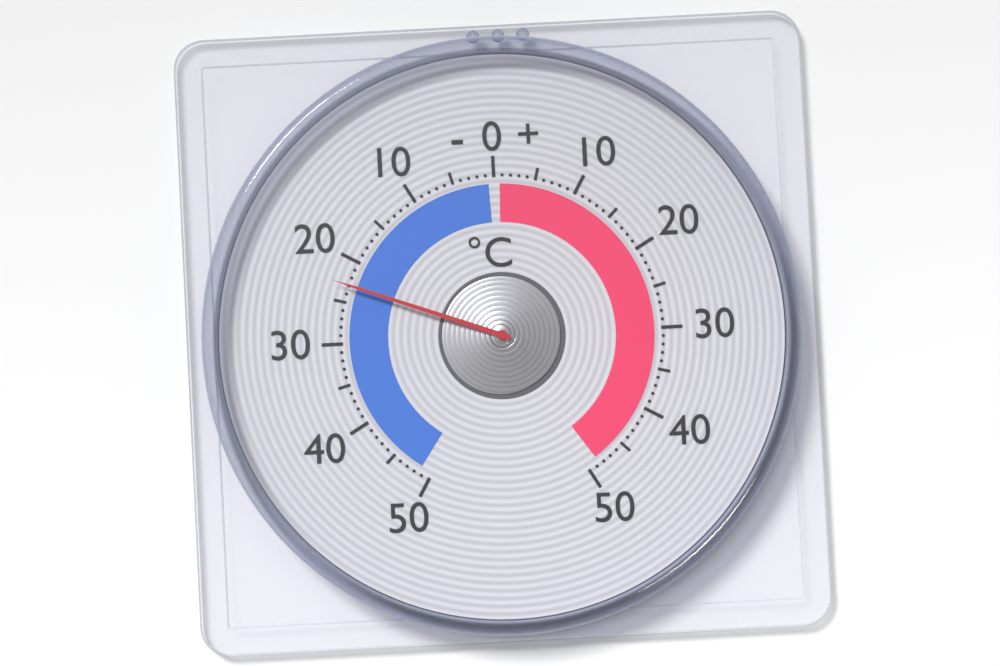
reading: -23 °C
